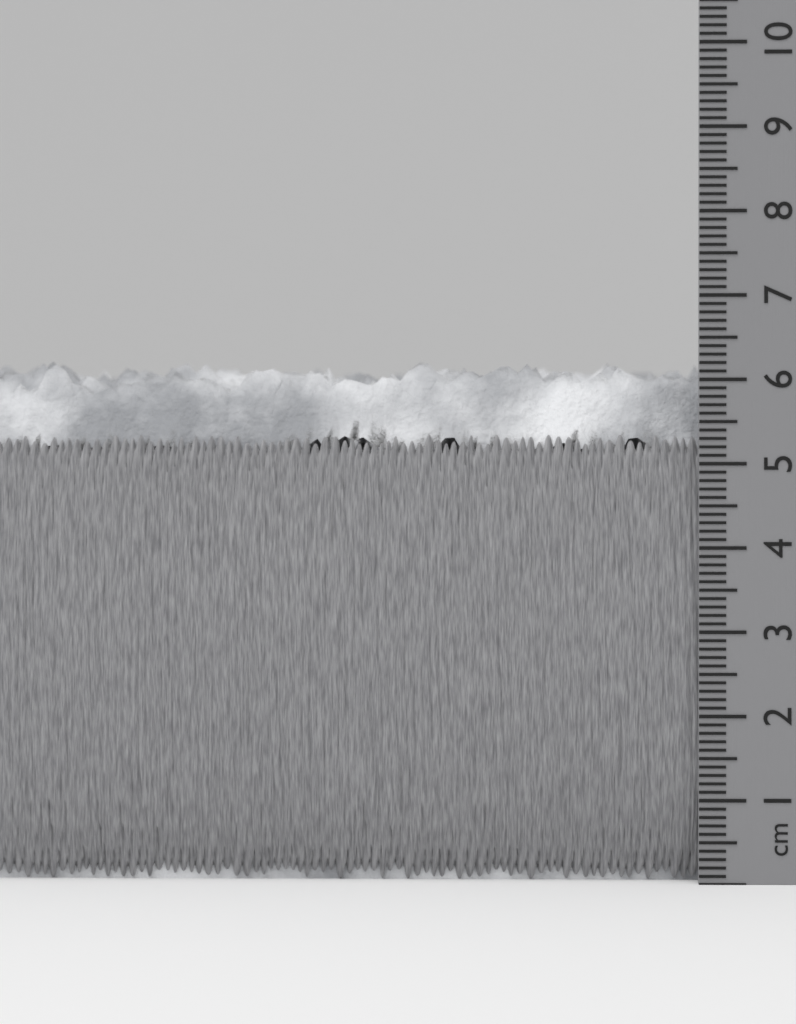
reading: 6.3 cm
